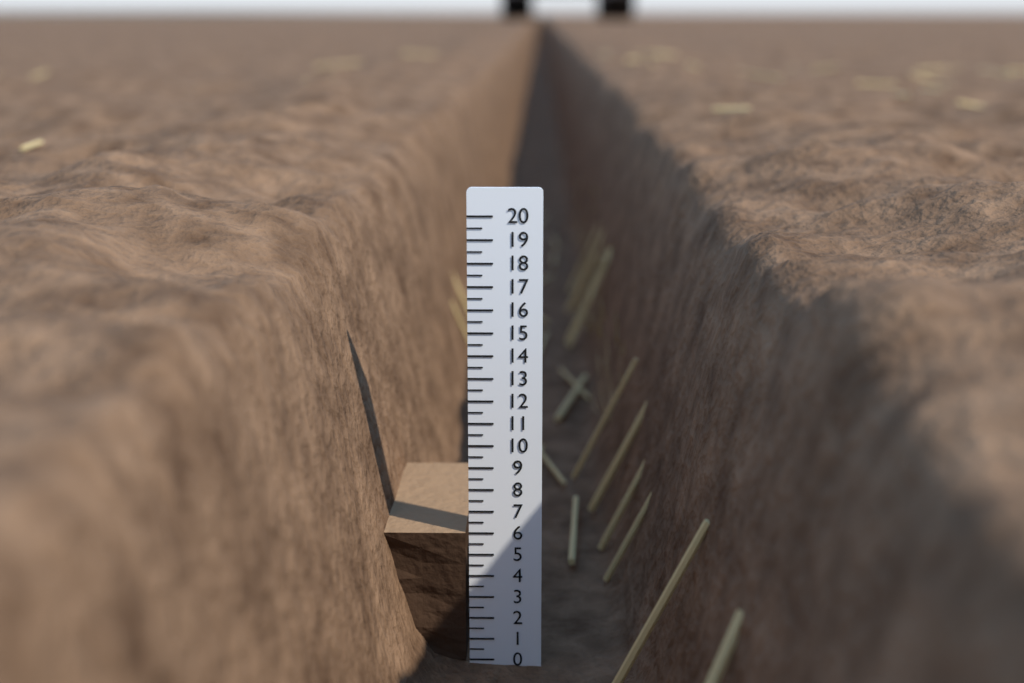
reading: 6.0 (no unit)
